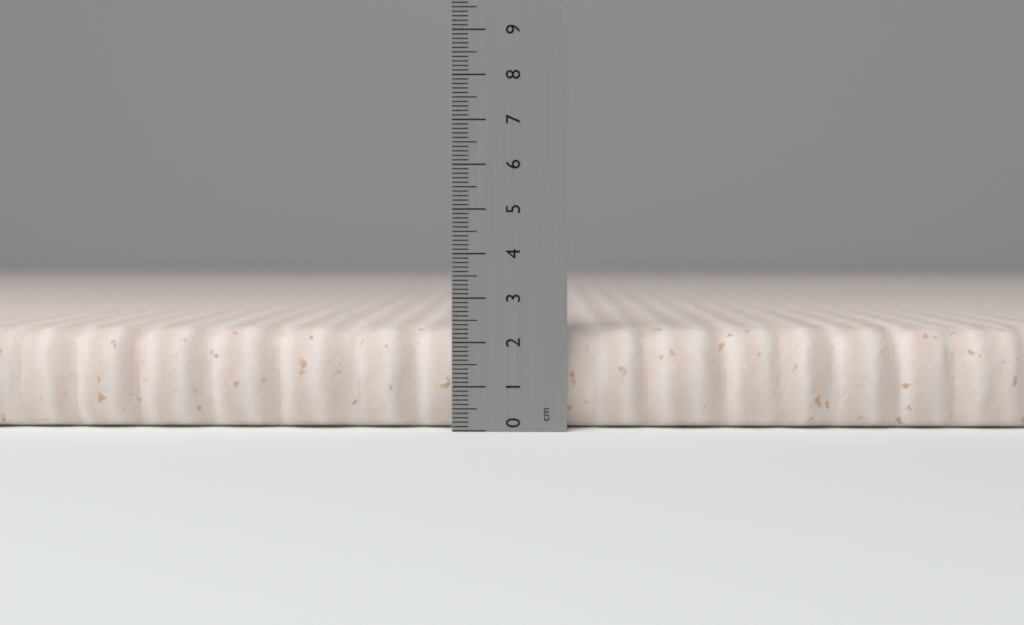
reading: 2.3 cm
